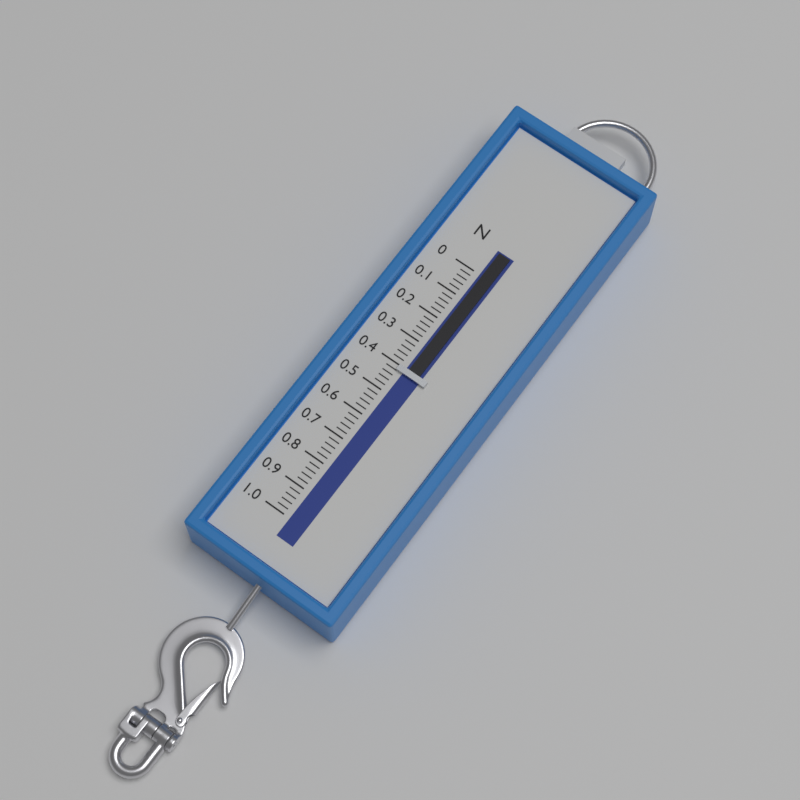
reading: 0.42 N
